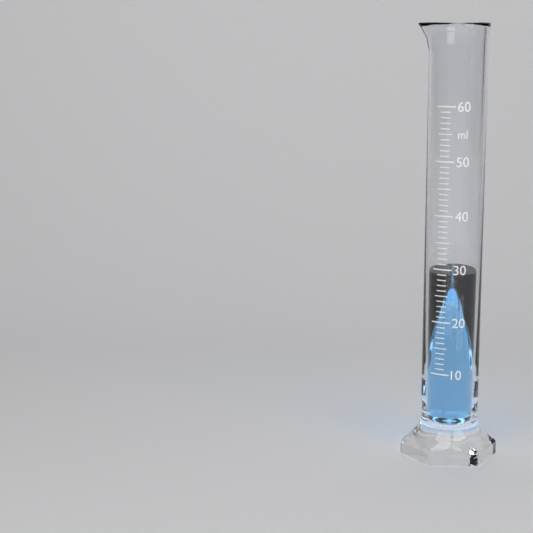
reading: 29 ml
